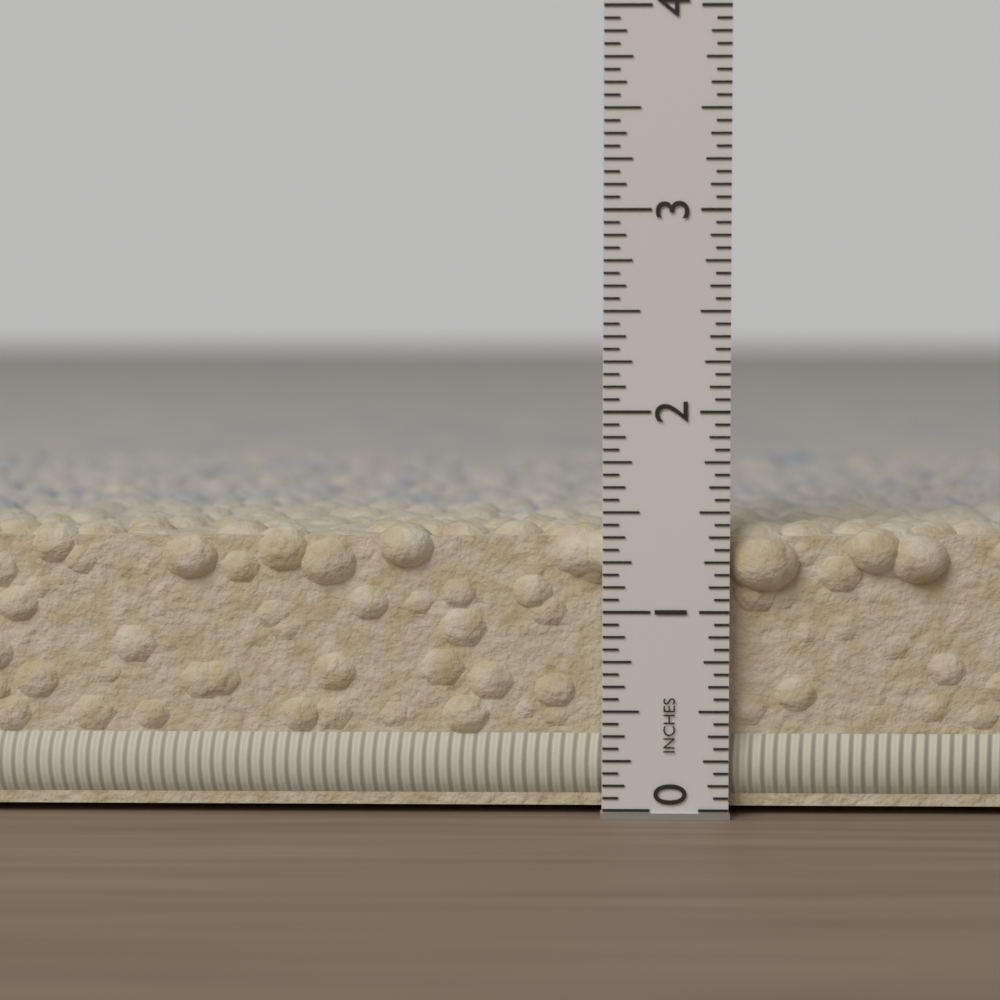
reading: 1.4375 in
